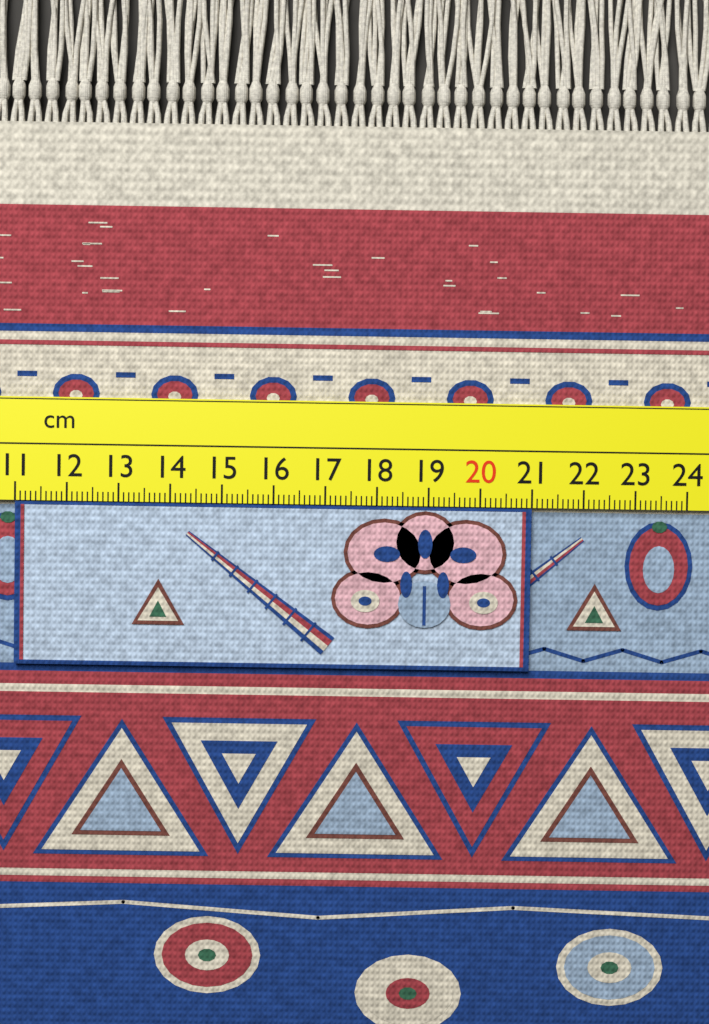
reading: 21.0 cm
